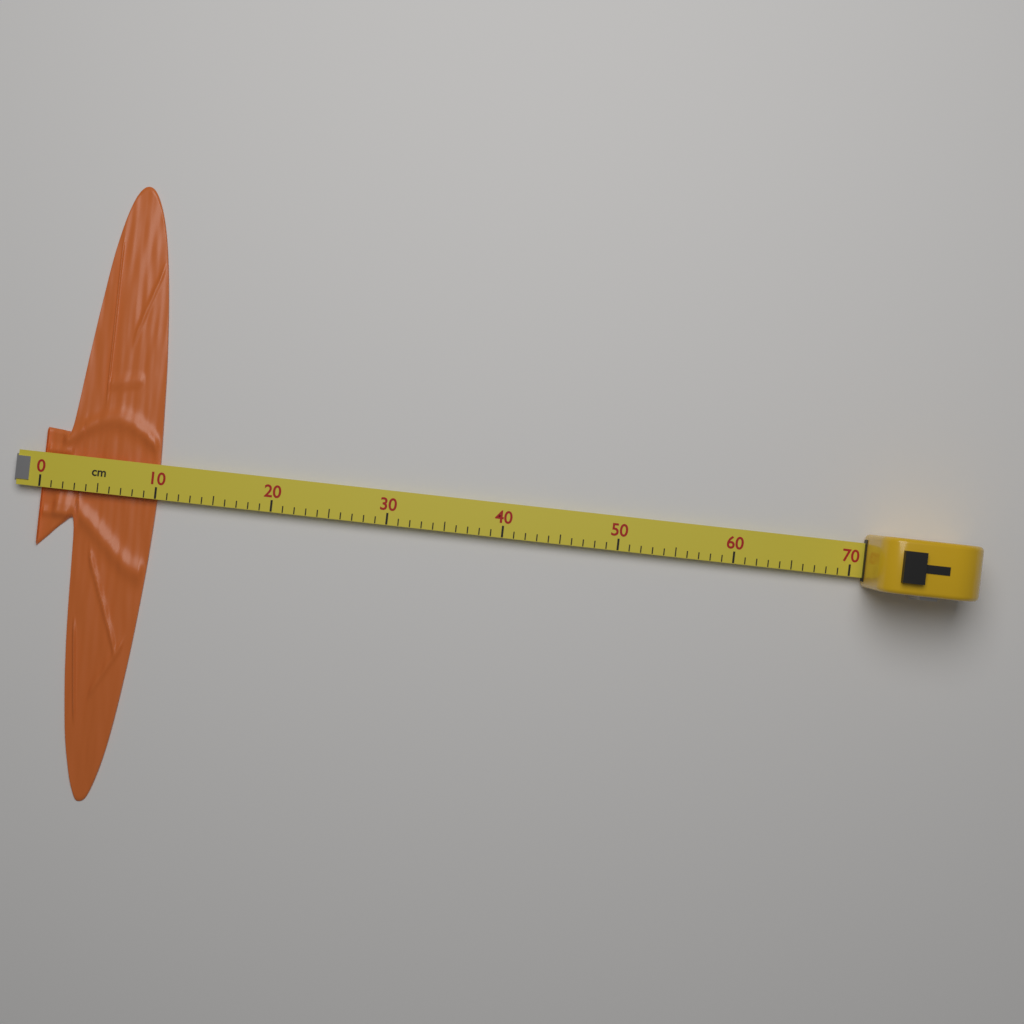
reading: 10 cm
